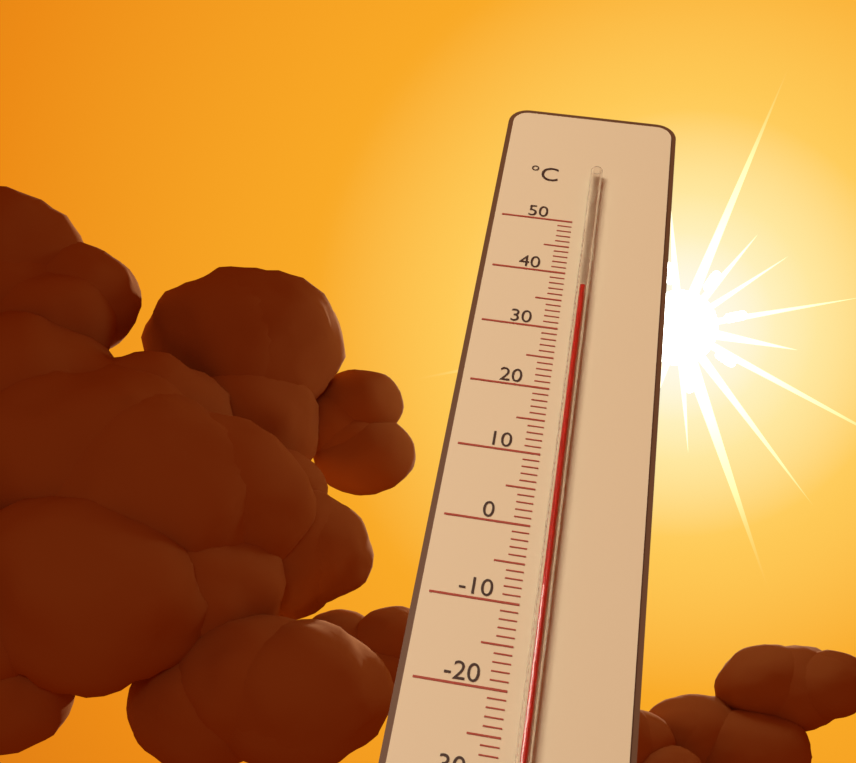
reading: 37 °C
